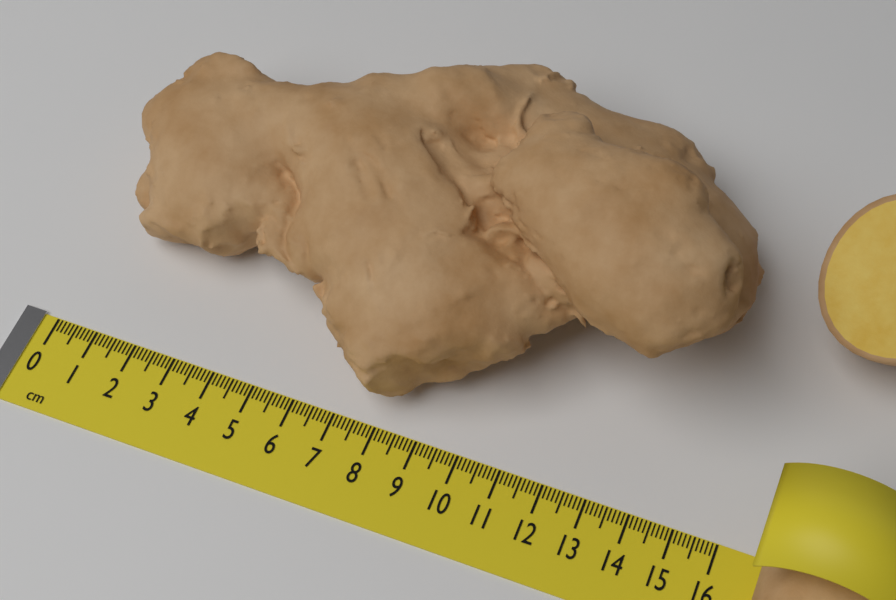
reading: 15.1 cm
